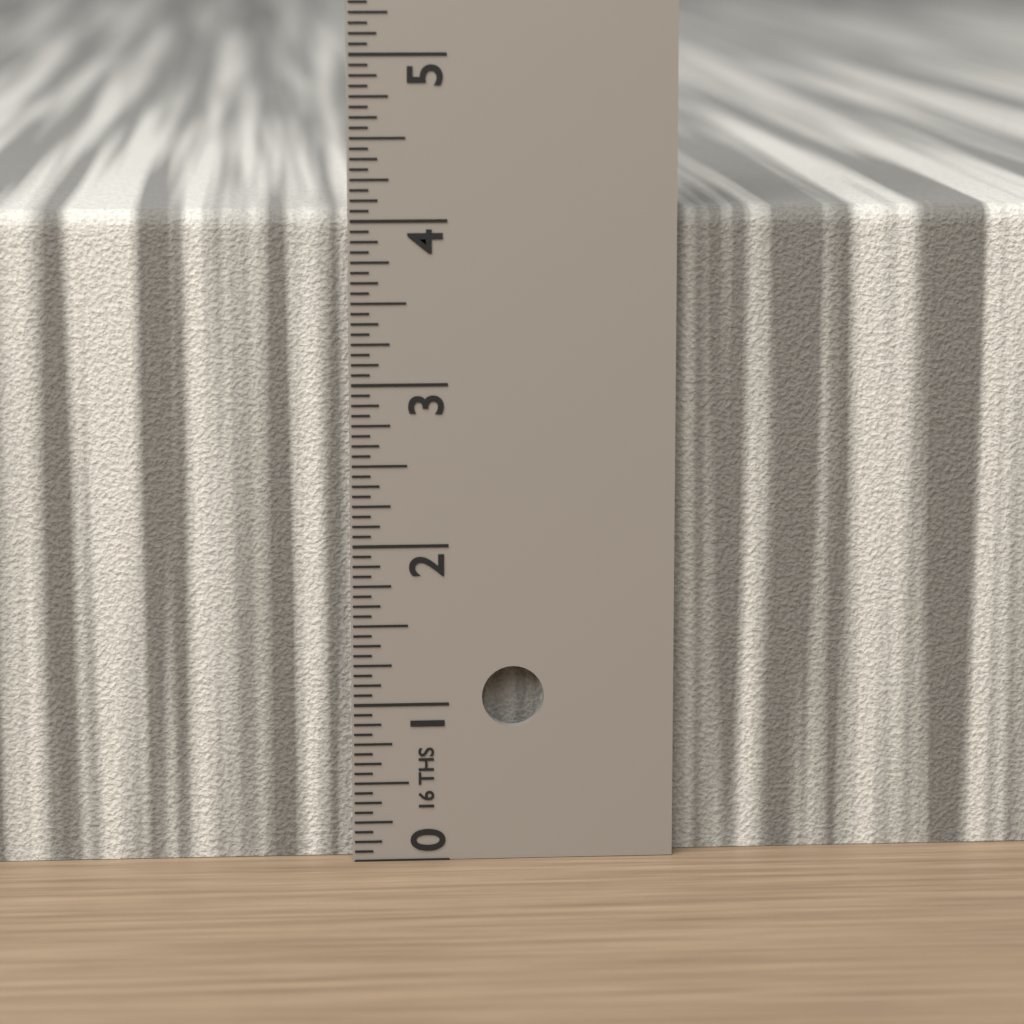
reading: 4.0625 in
